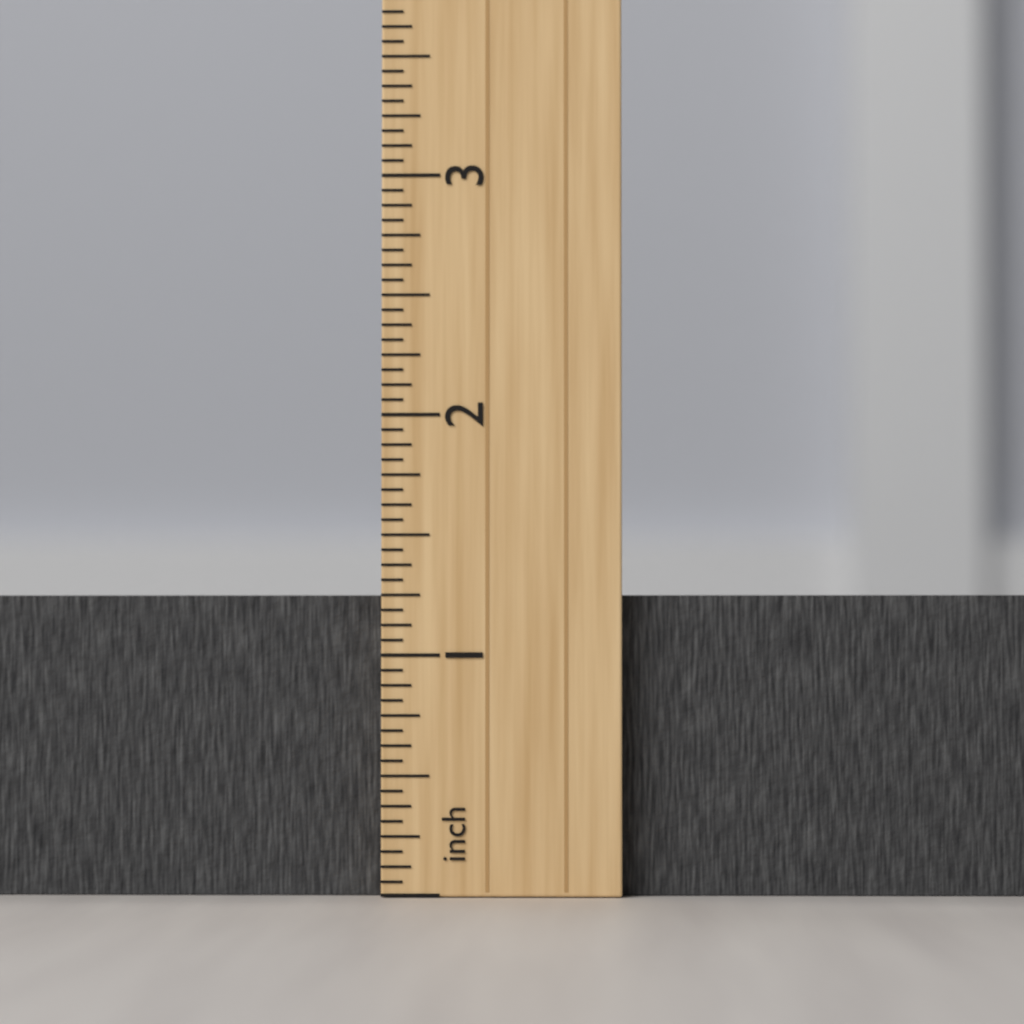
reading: 1.2500 inch
